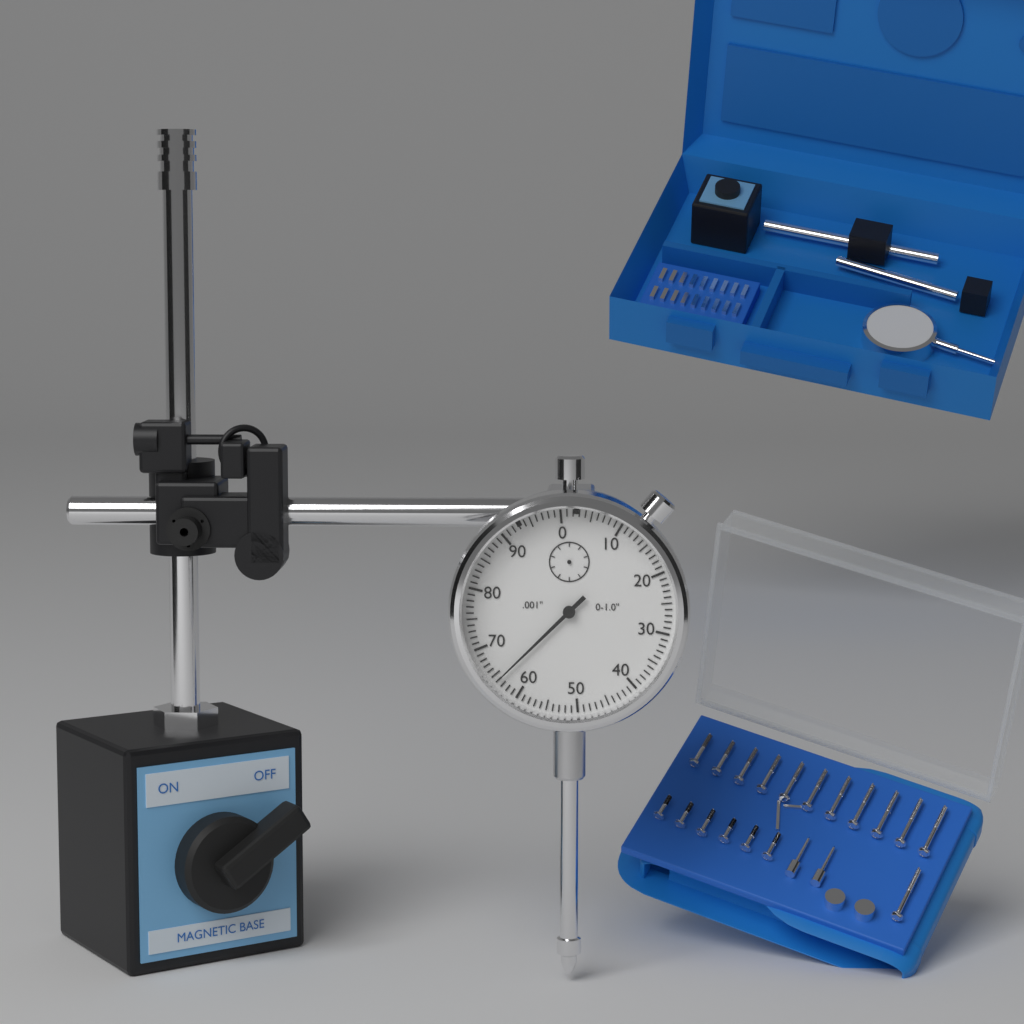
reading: 0.064 in
